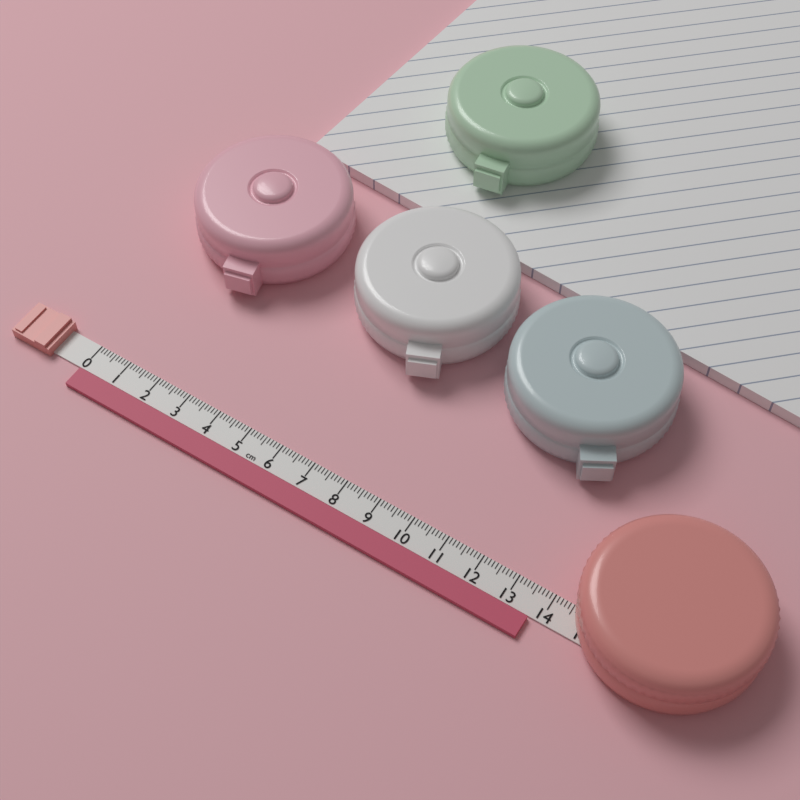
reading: 13.7 cm
